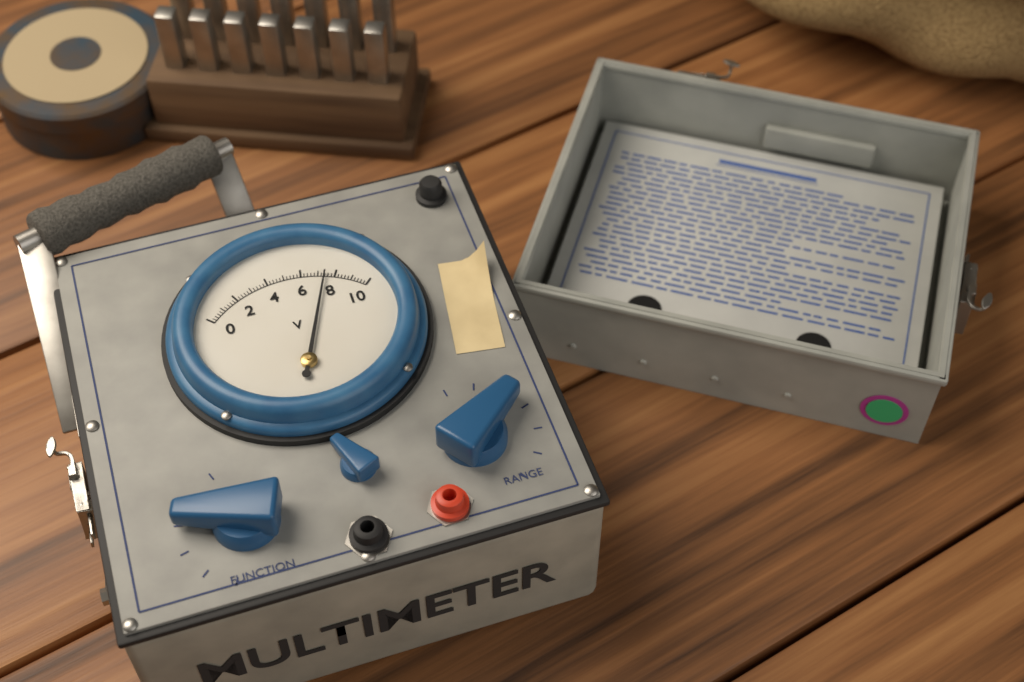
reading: 7.4 V
